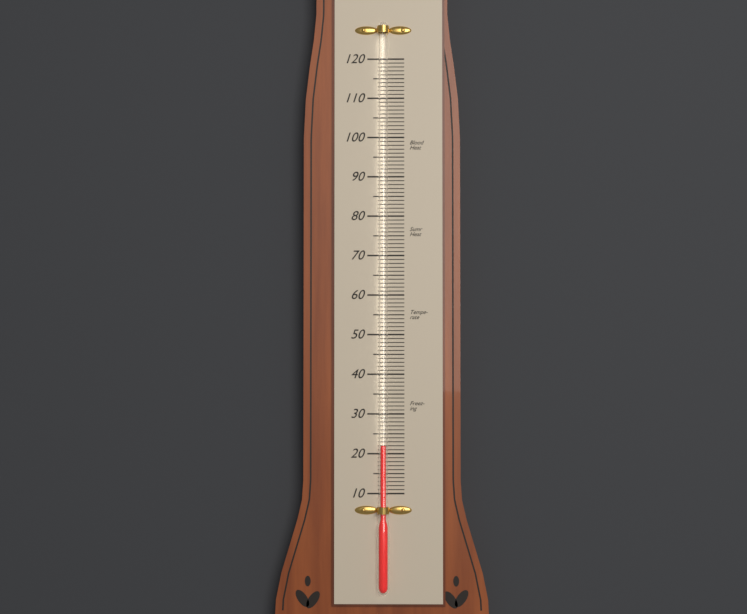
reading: 22 (no unit)
